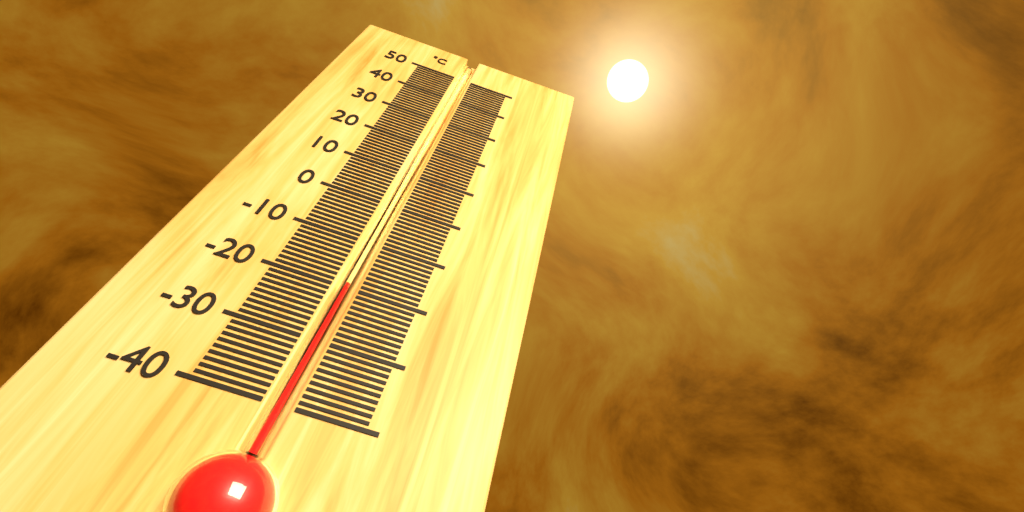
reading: -19 °C
